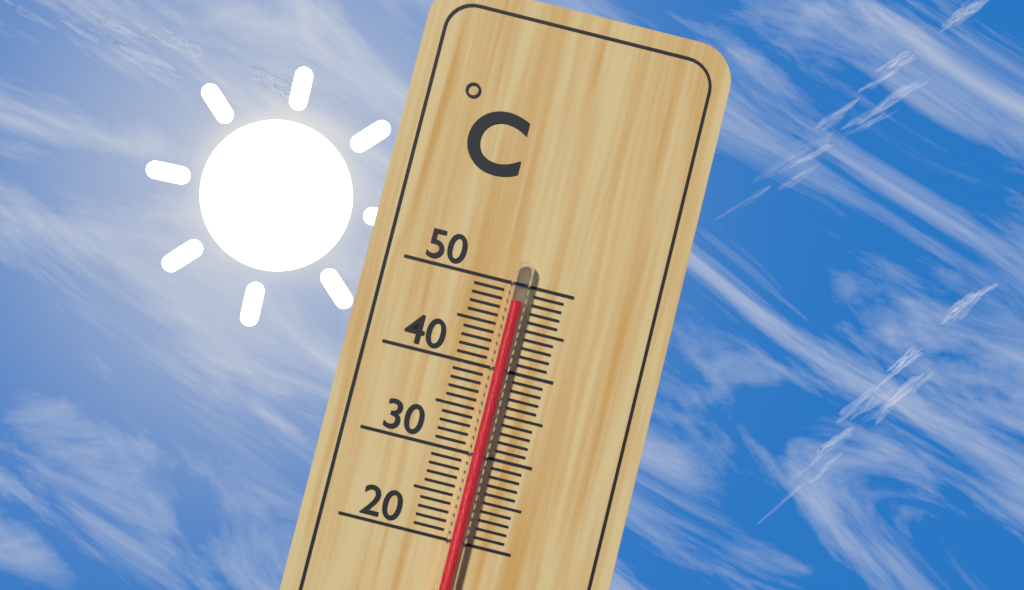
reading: 48 °C
